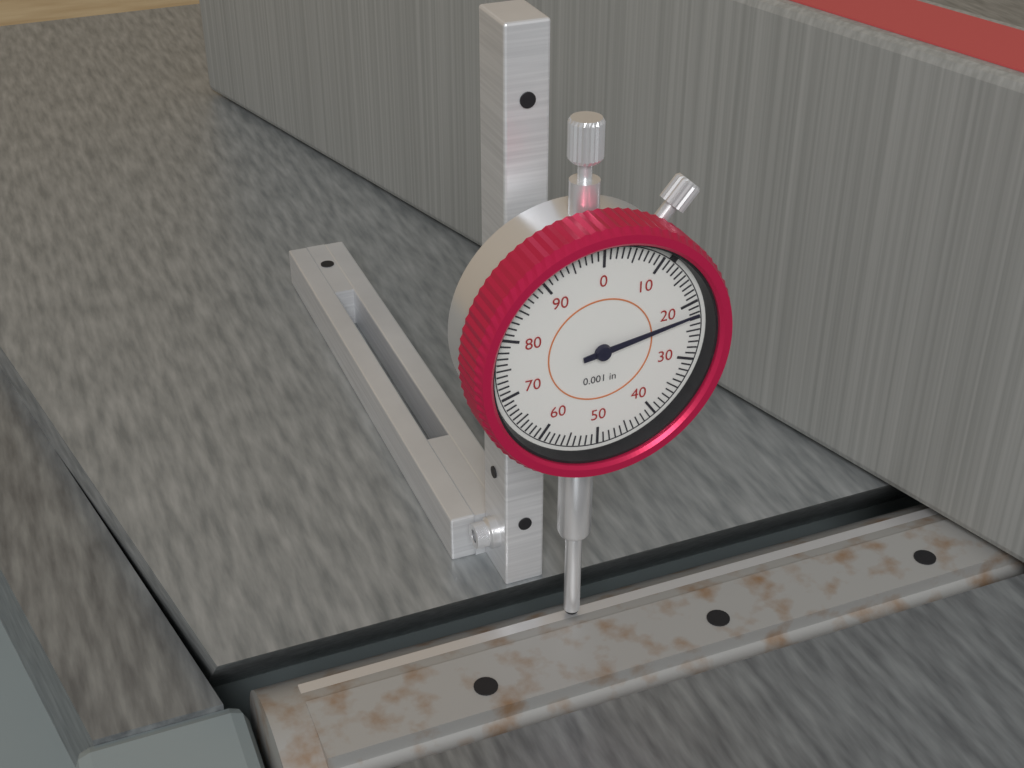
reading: 0.022 in
